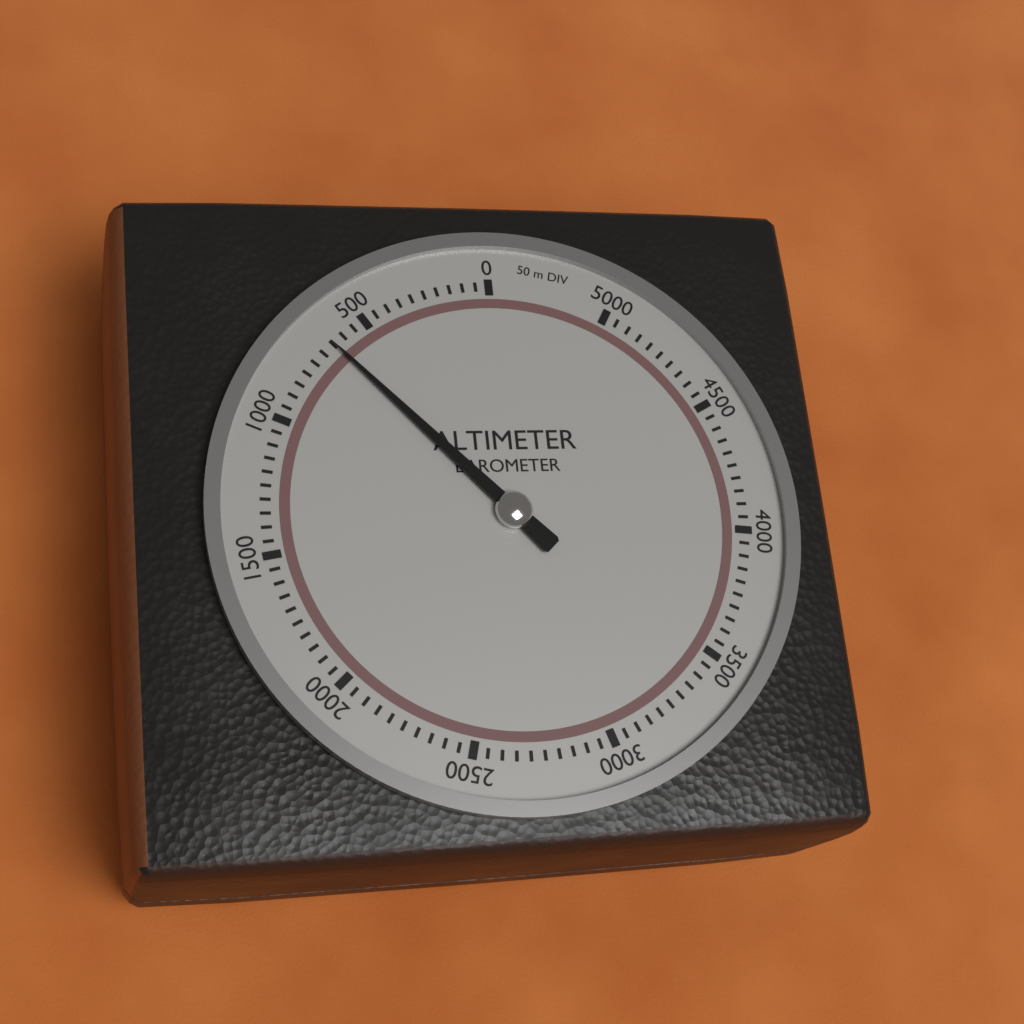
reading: 650 m
